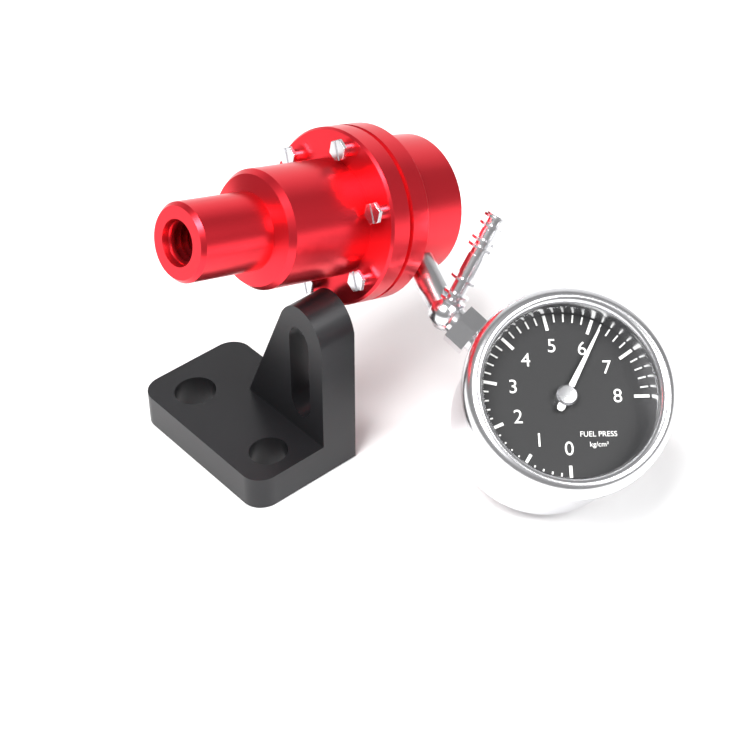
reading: 6.2 kg/cm²
